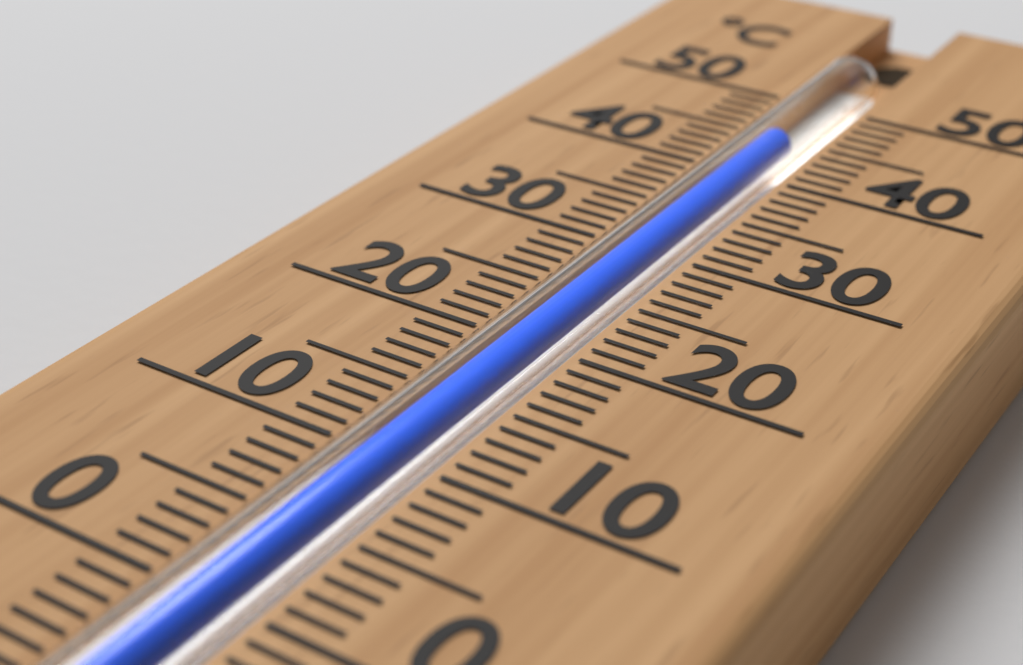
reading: 44 °C
